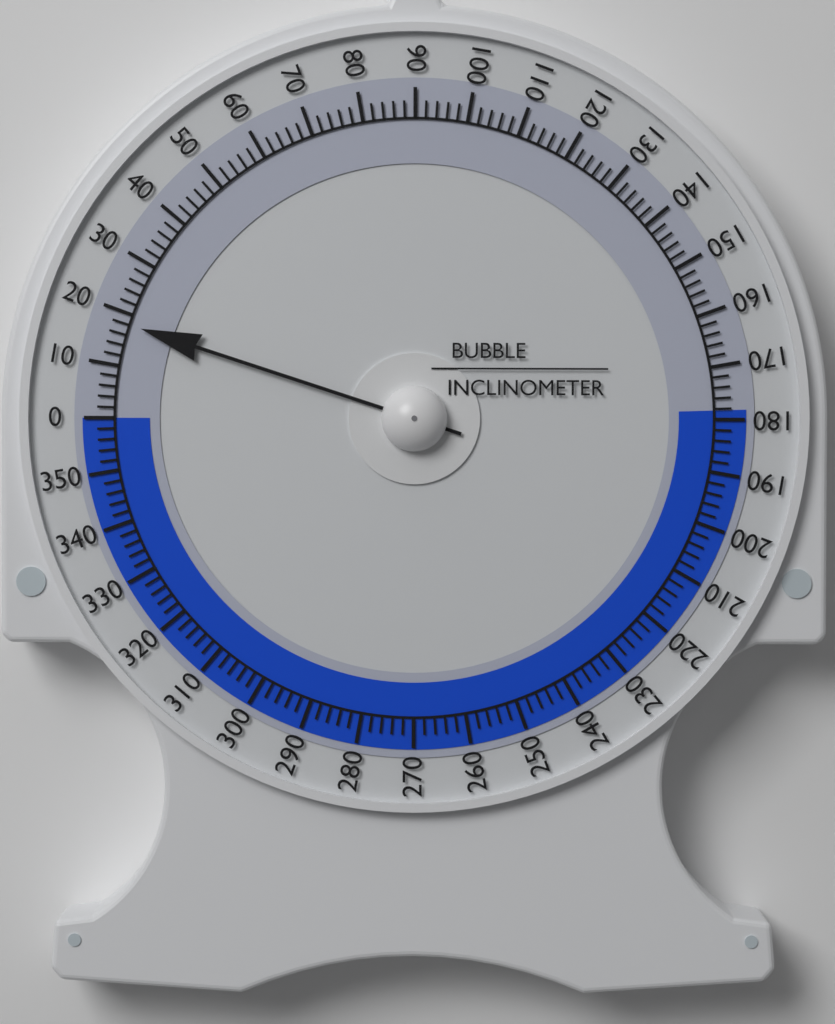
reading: 18 (no unit)
